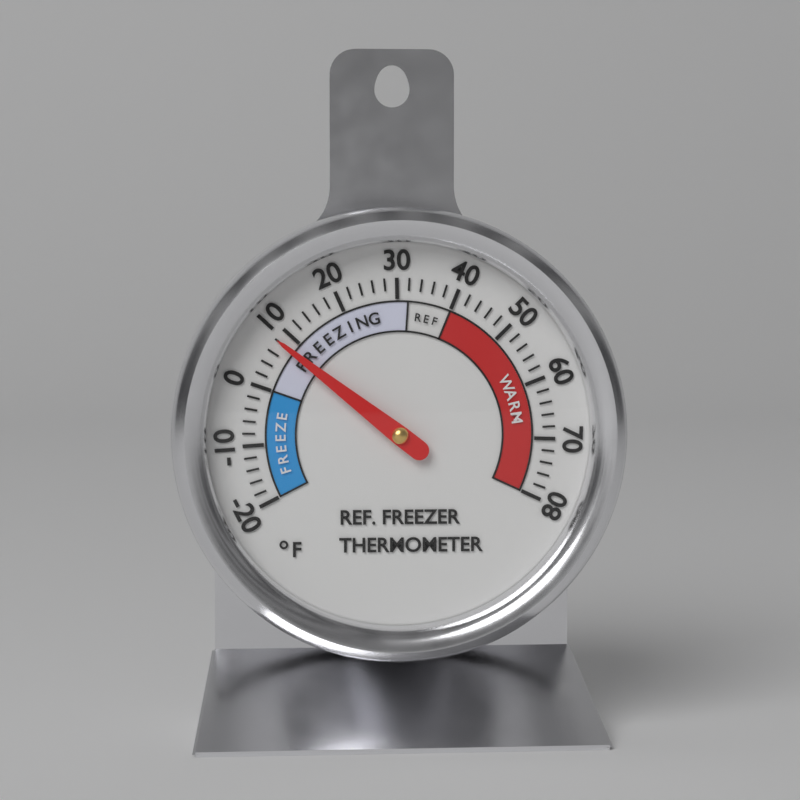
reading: 8 °F
